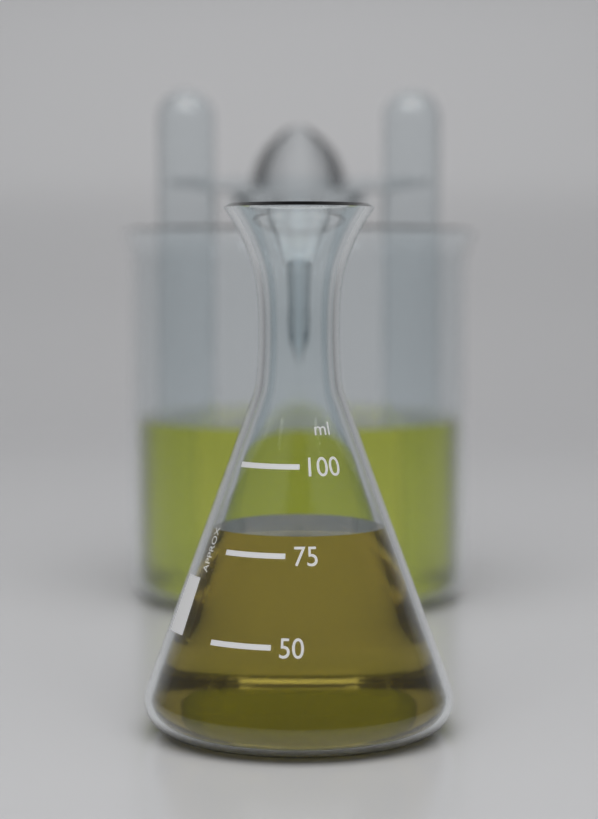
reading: 80 ml
